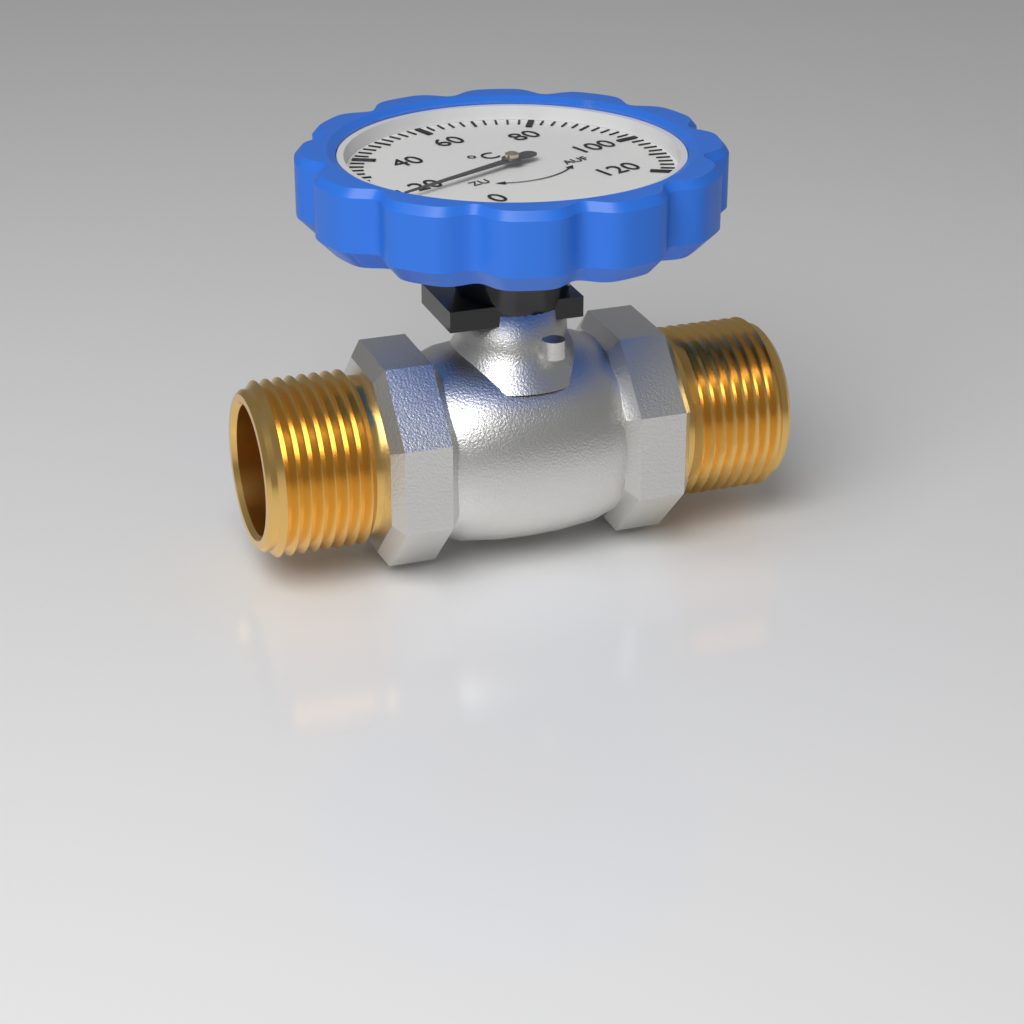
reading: 16 °C
